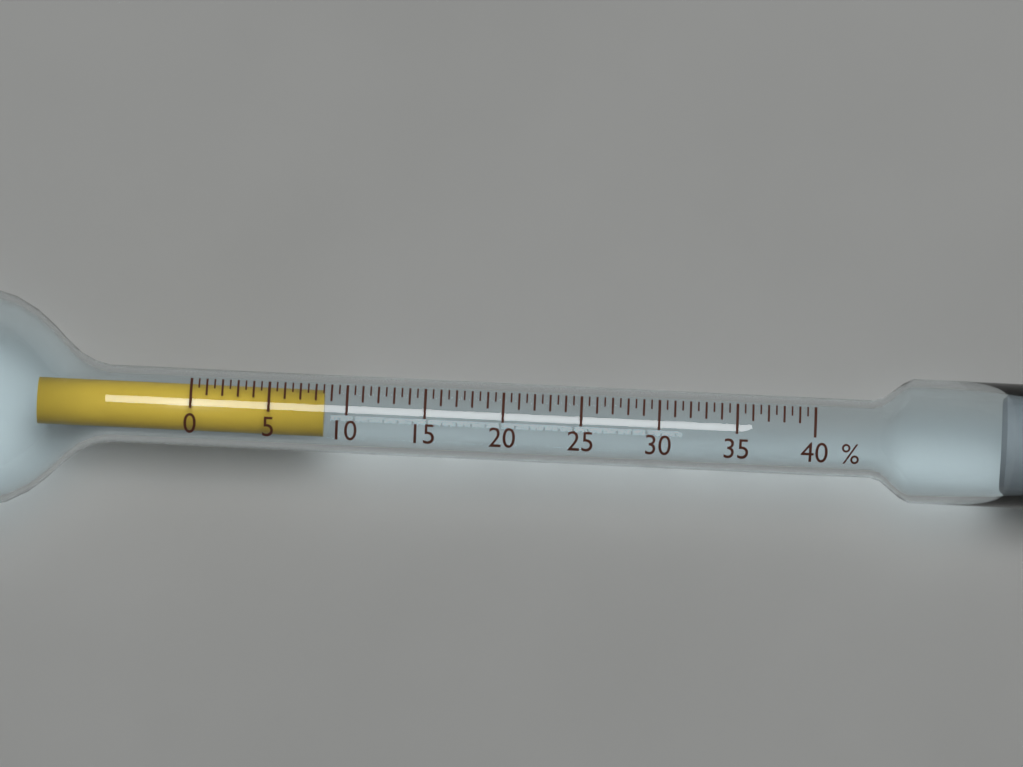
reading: 8.5 %
